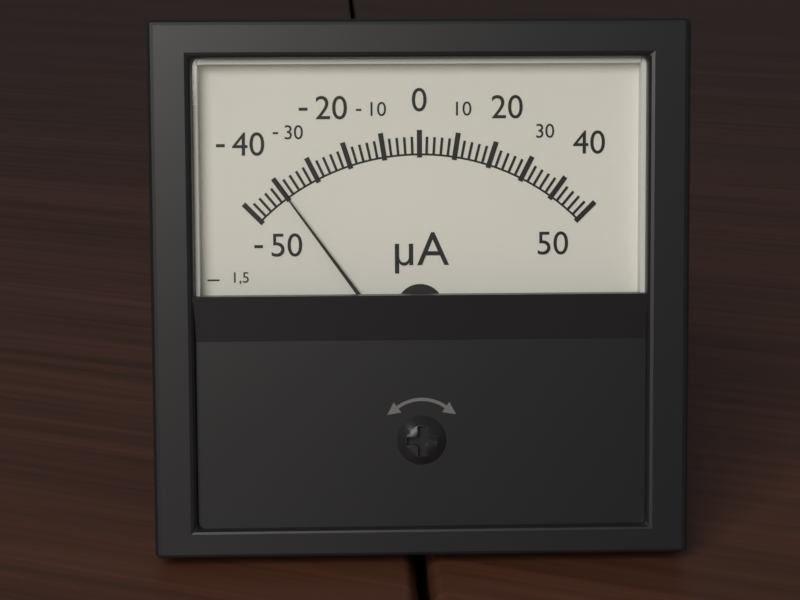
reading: -40 µA
